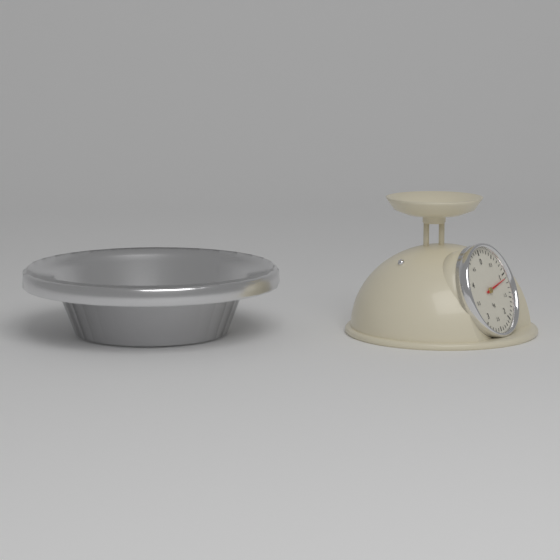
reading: 1.1 kg
